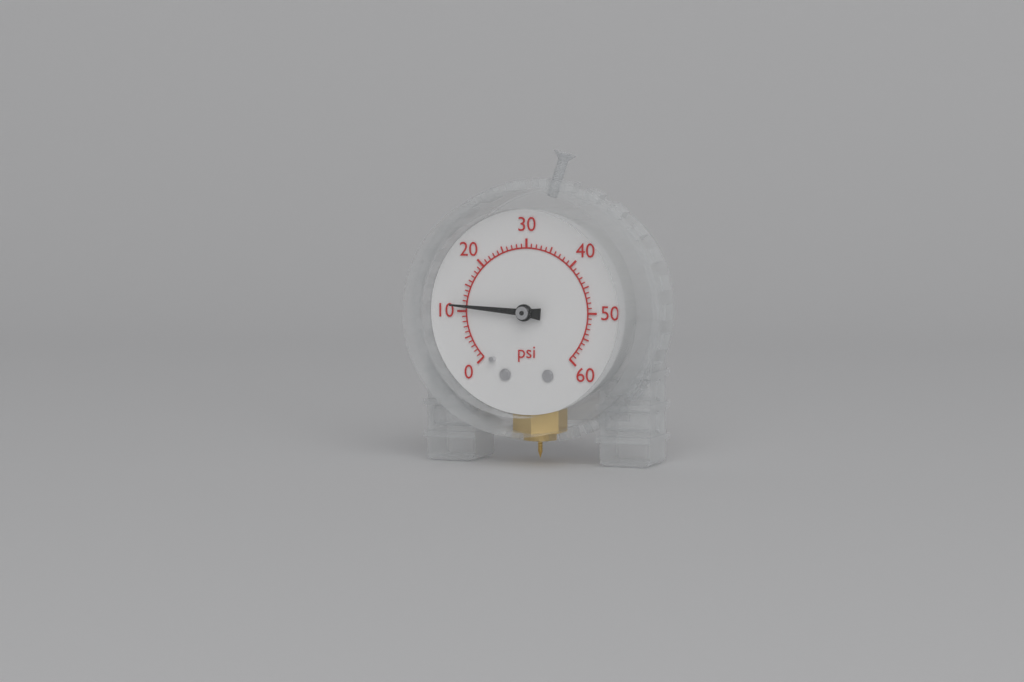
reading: 11 psi
